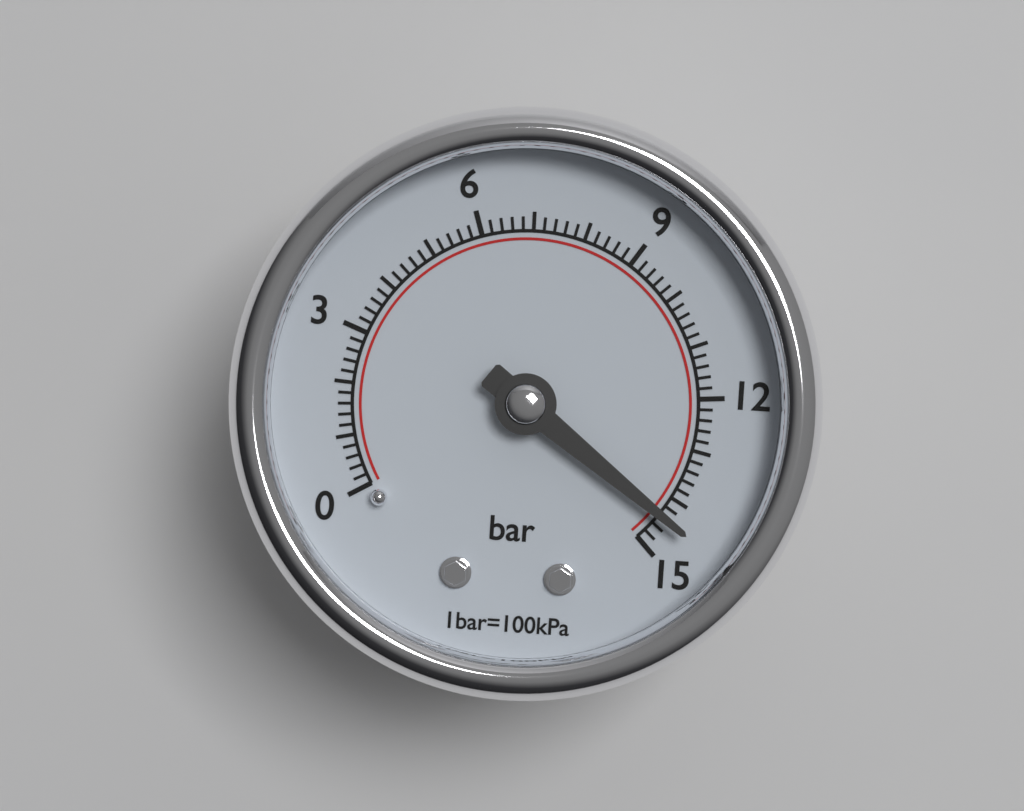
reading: 14.4 bar
